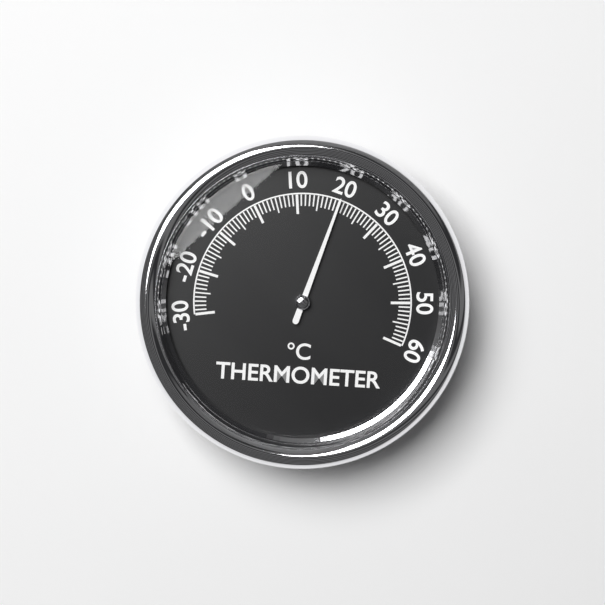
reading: 20 °C
